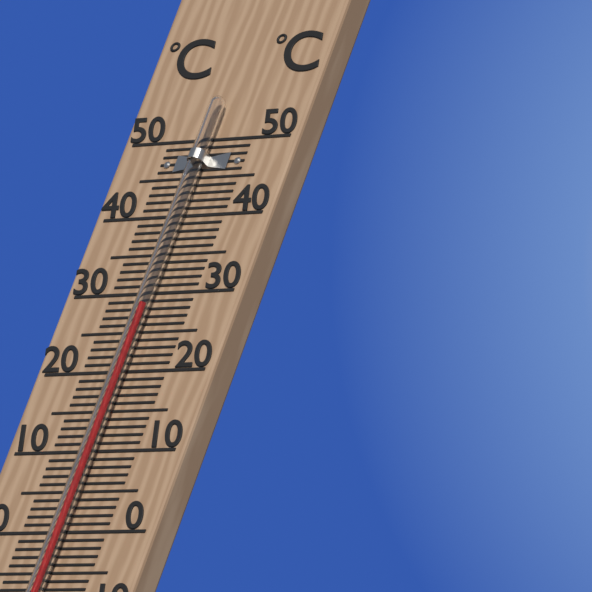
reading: 28 °C
